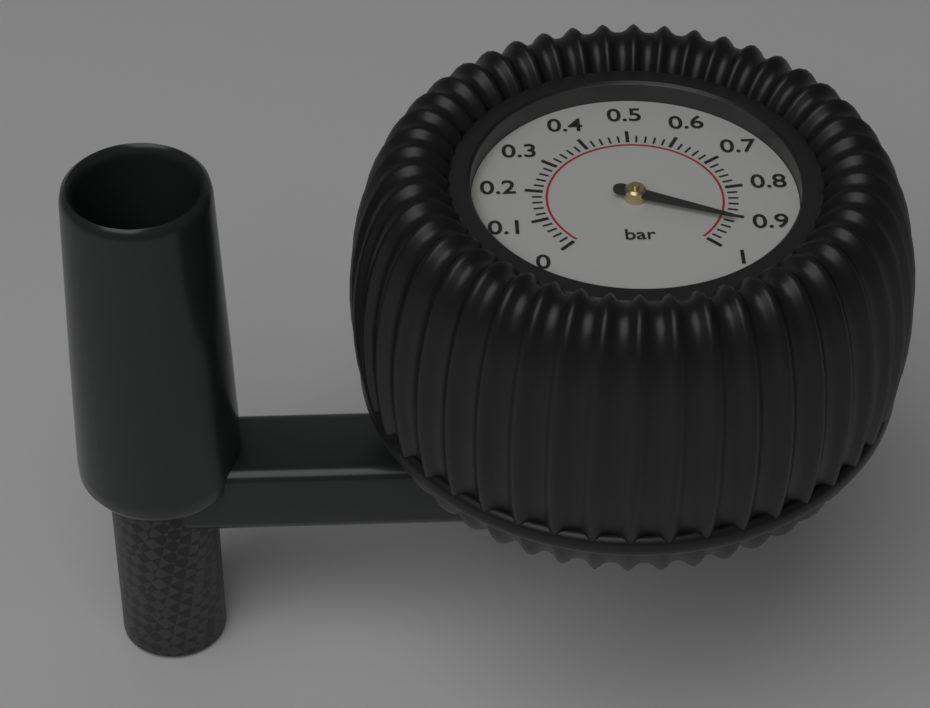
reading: 0.92 bar
